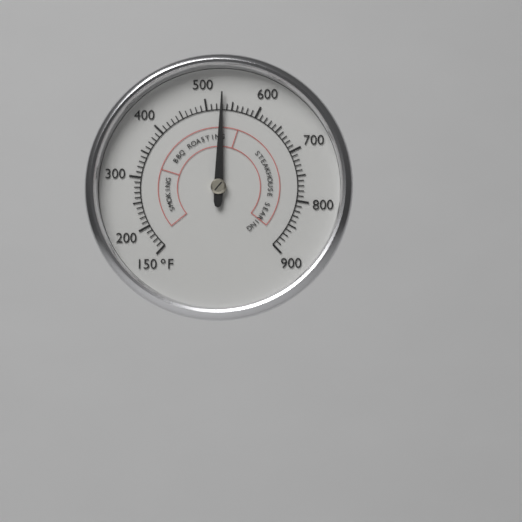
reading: 530 °F
